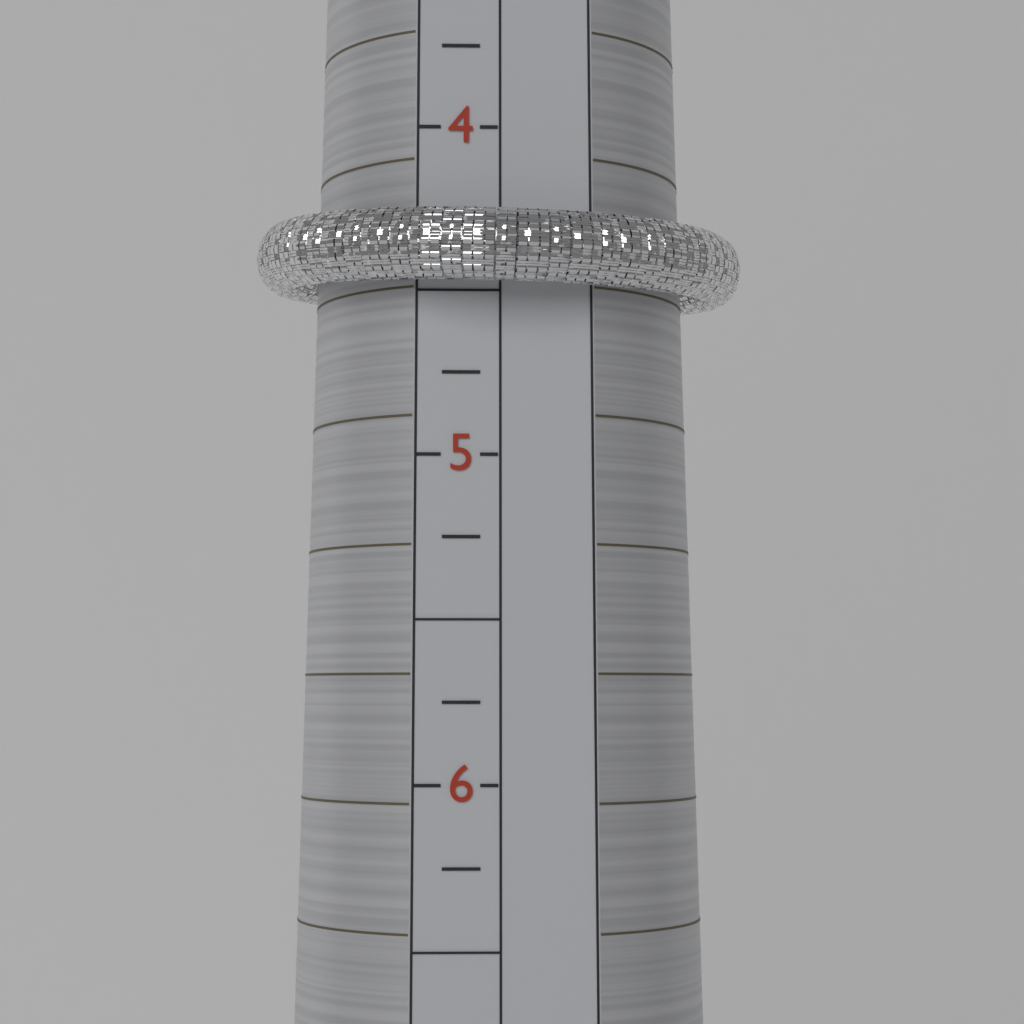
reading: 4.50 (no unit)
